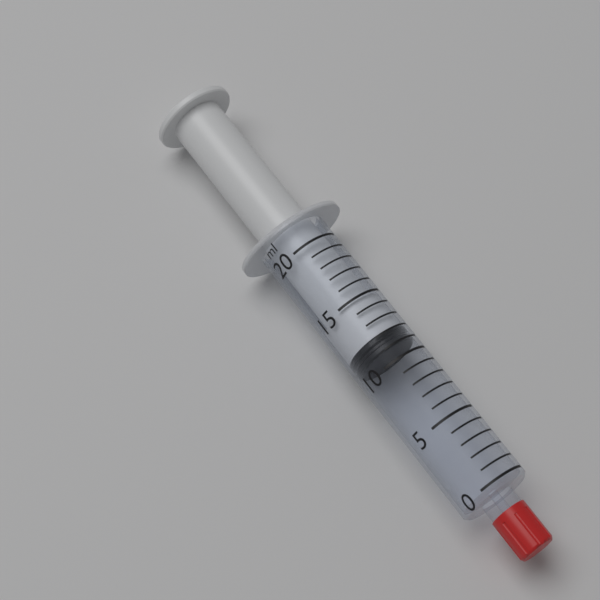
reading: 11 ml
